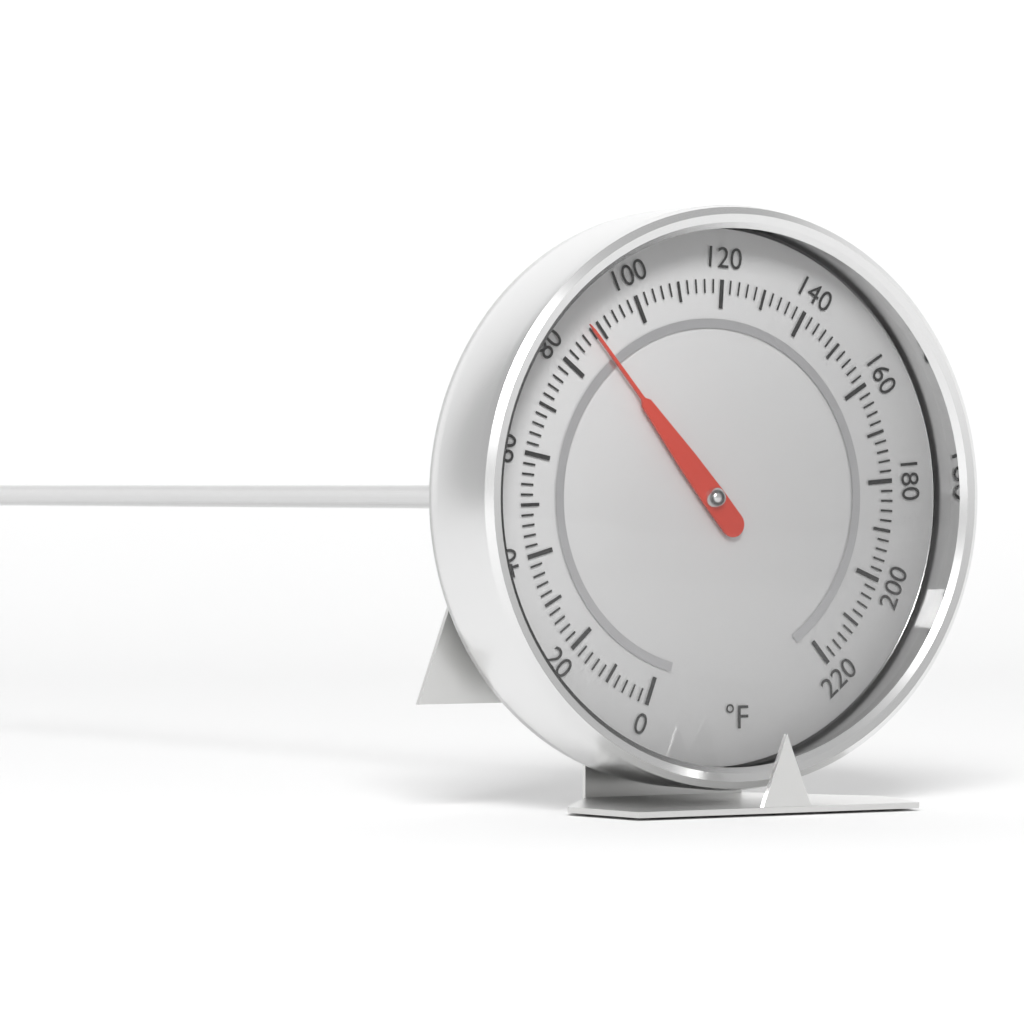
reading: 88 °F
